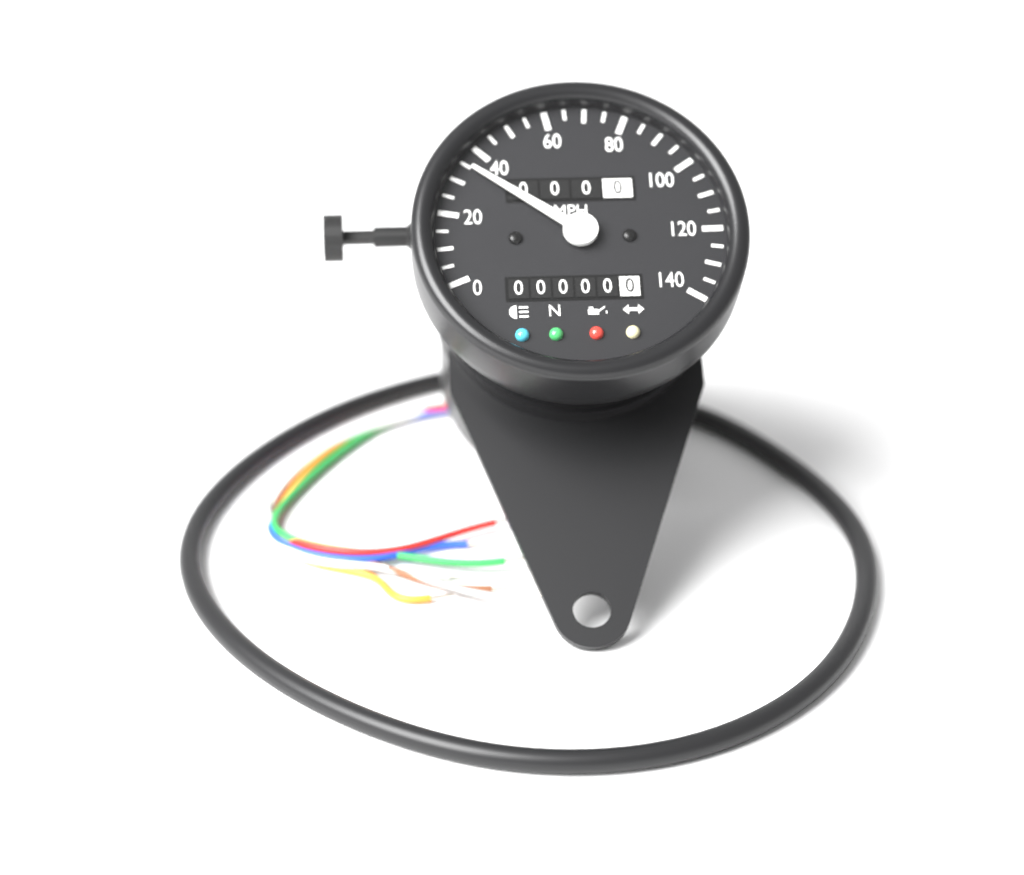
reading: 35 mph
